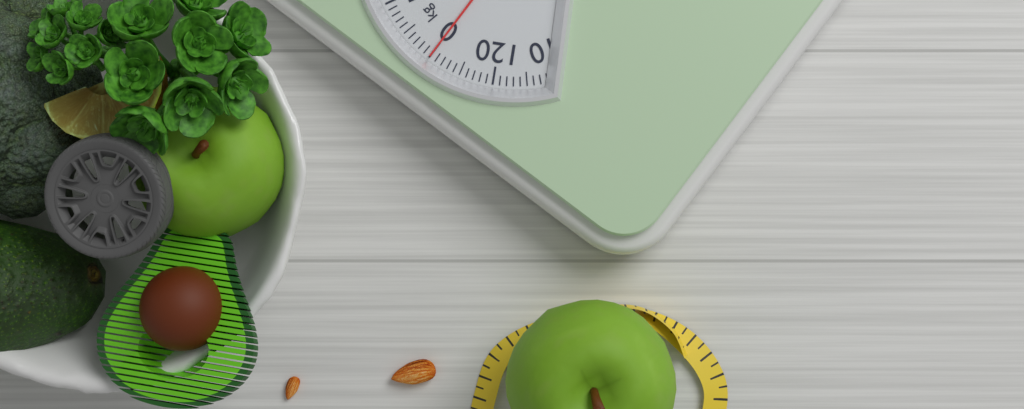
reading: 0 kg
